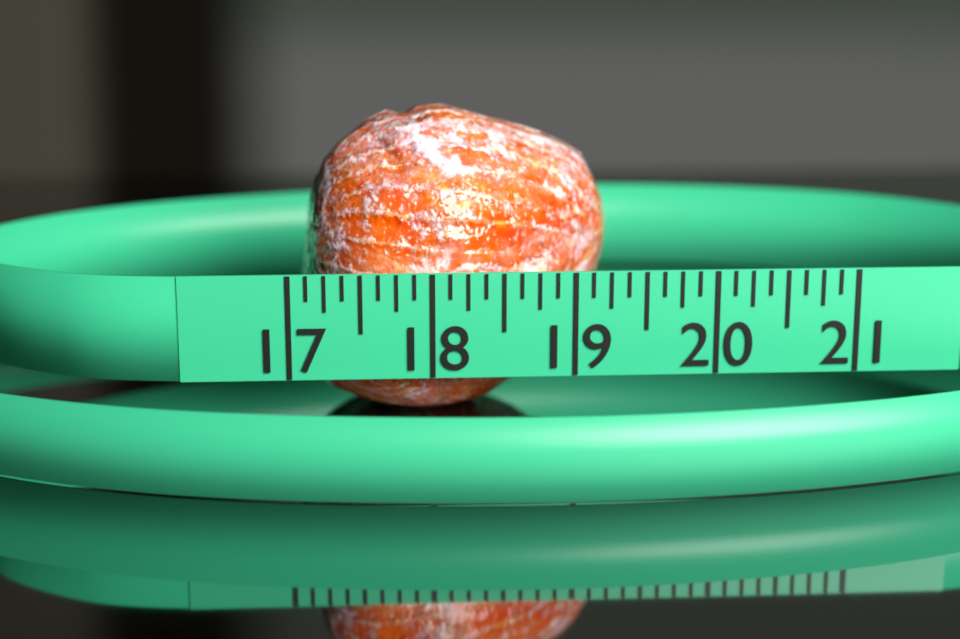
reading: 19.375 (no unit)
